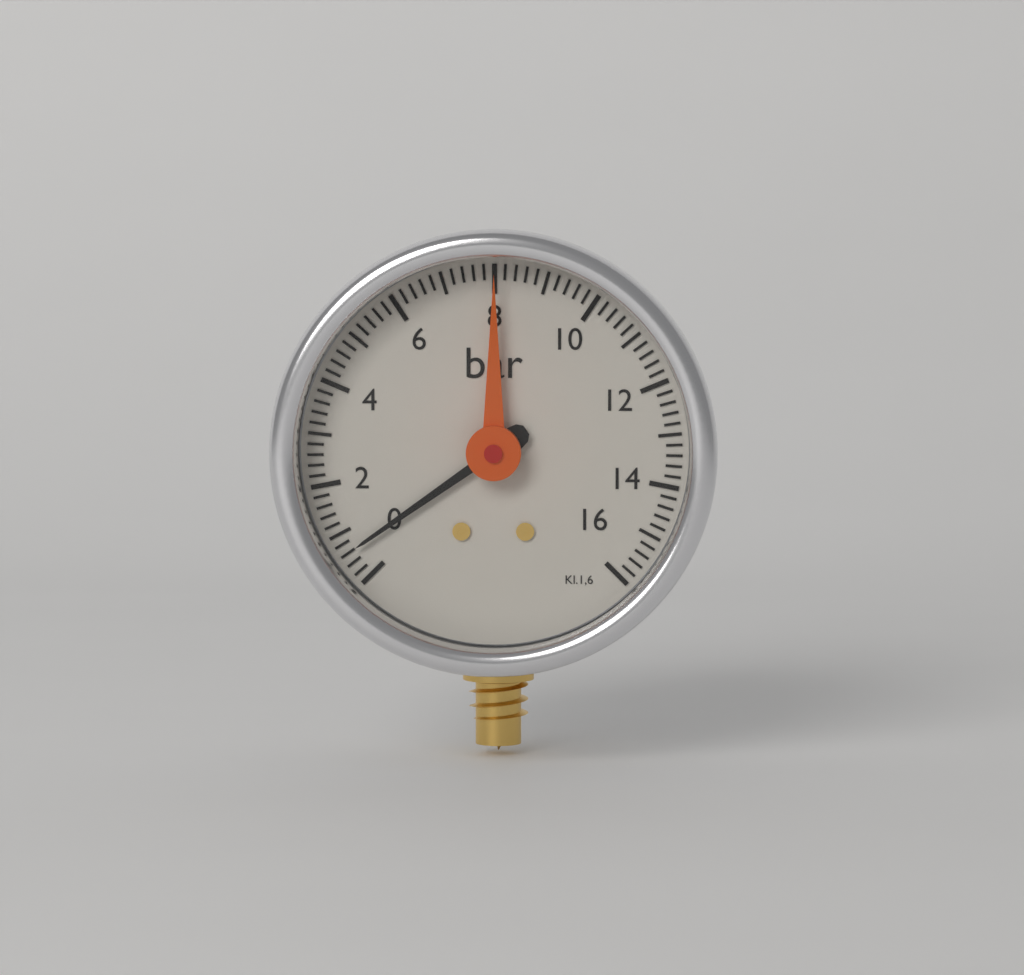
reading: 0.6 bar
